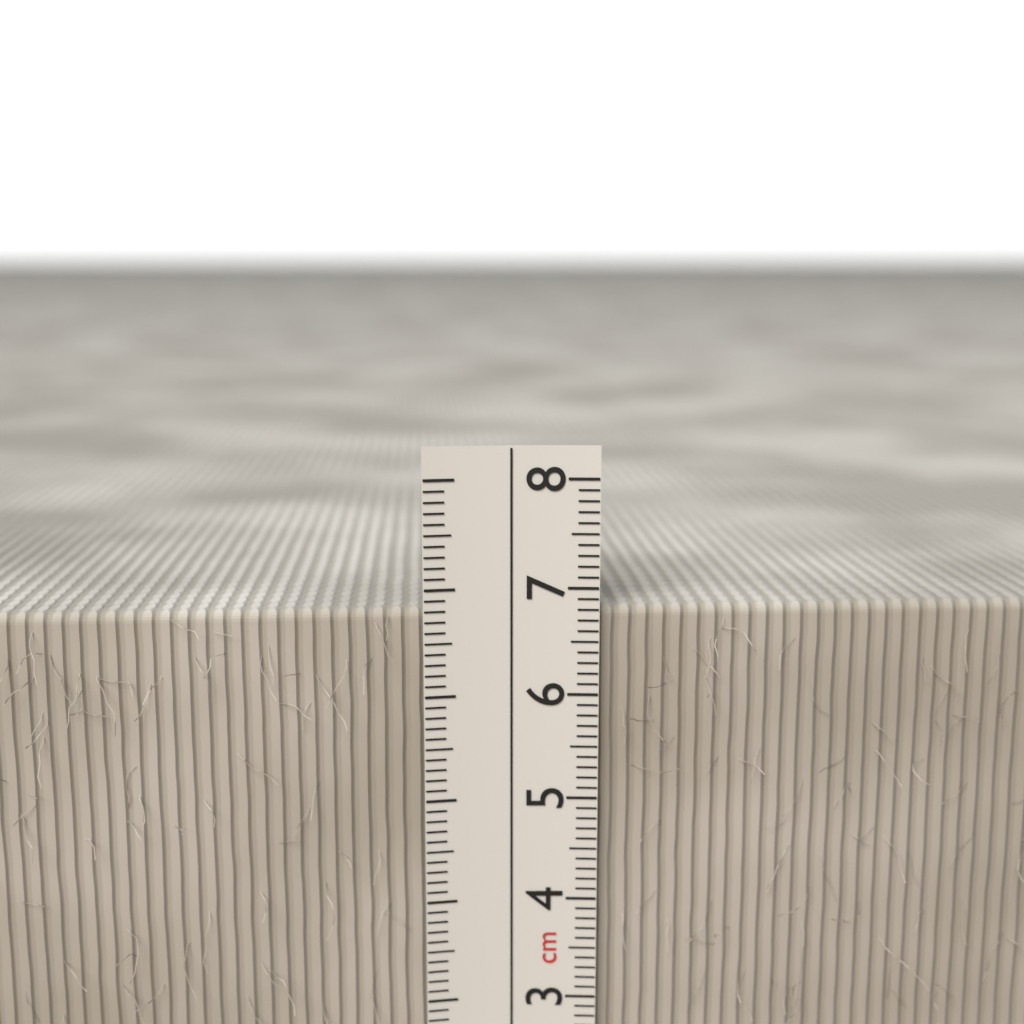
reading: 6.8 cm
